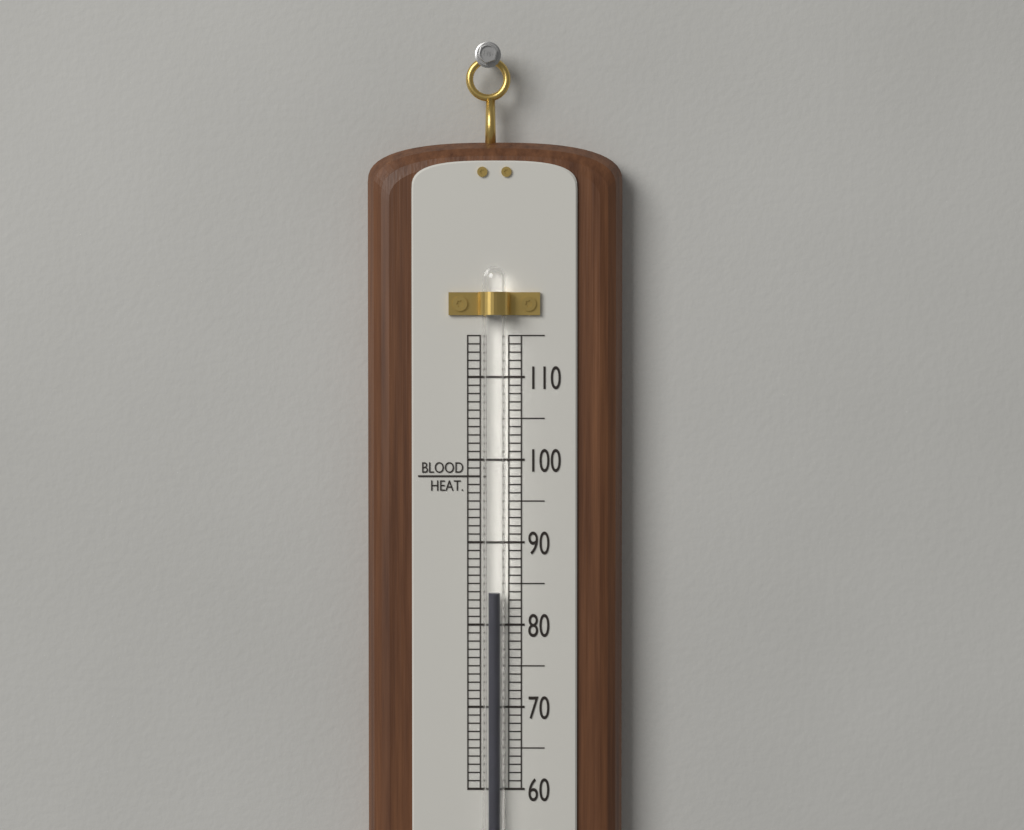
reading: 84 (no unit)
